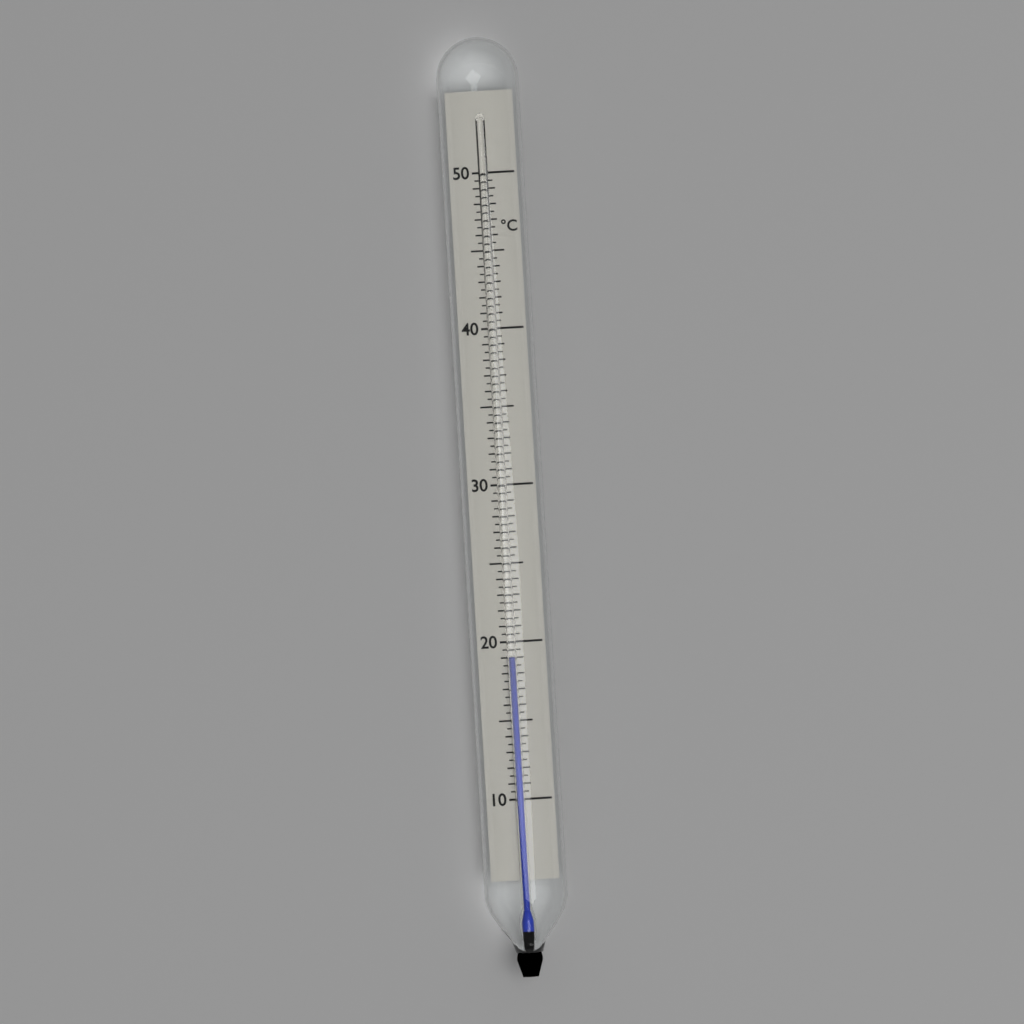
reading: 19.0 °C
